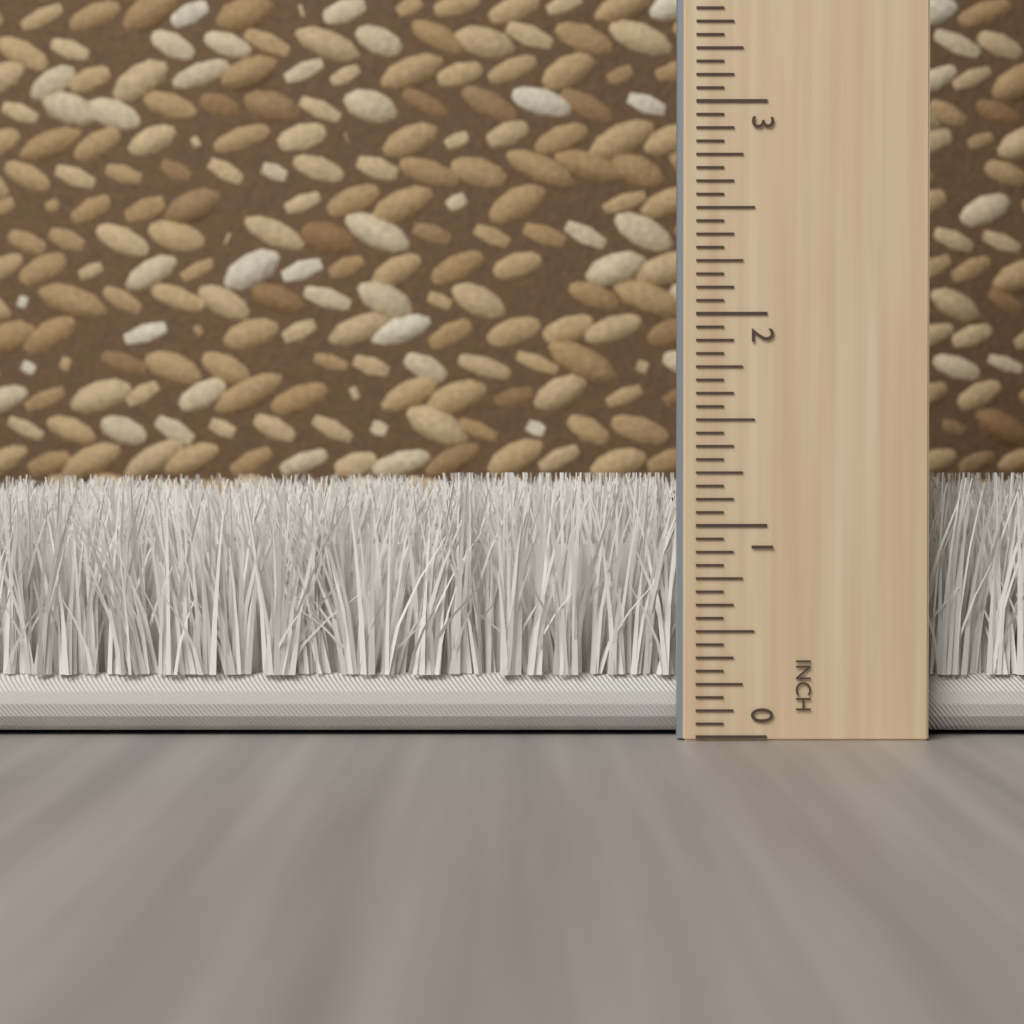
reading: 1.2500 inch
